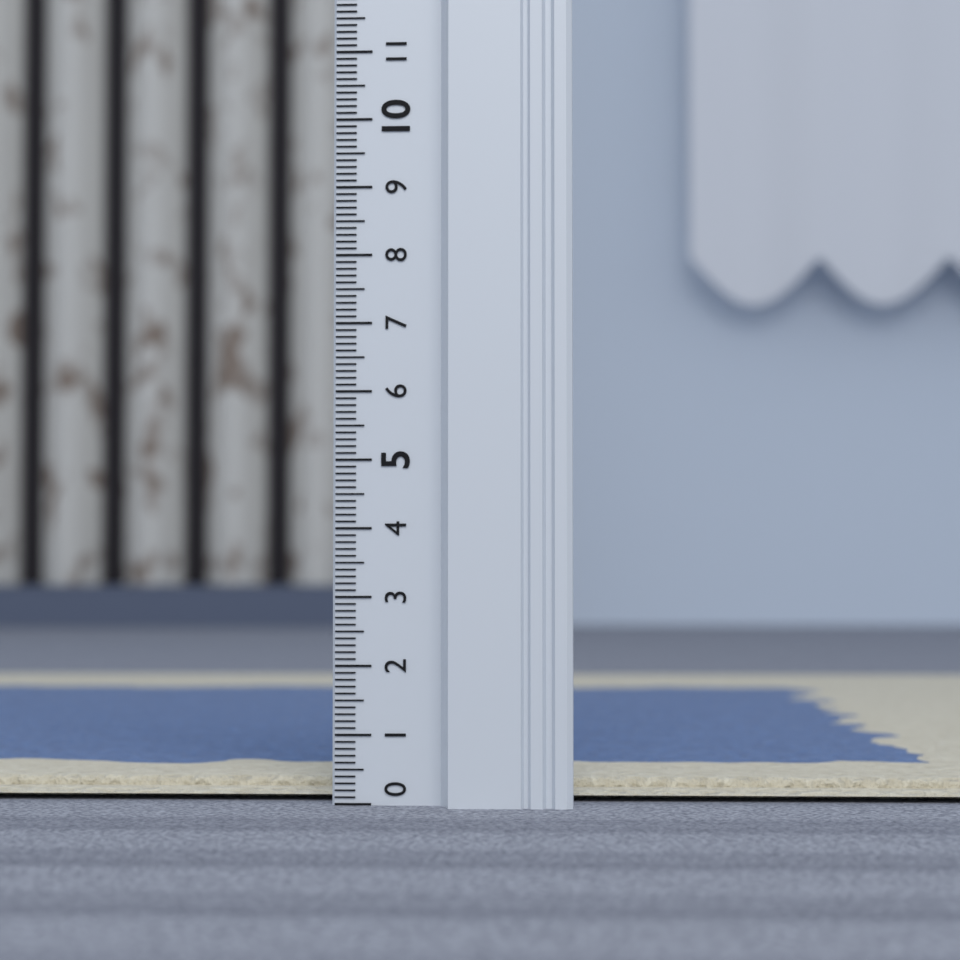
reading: 0.3 (no unit)
